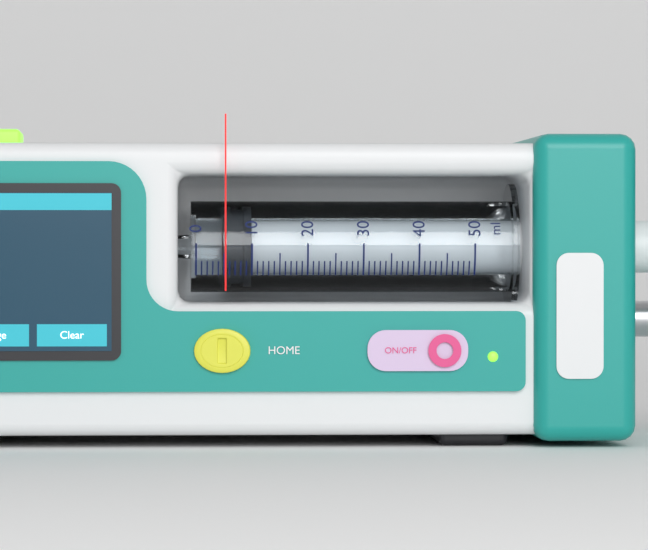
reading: 5 ml
